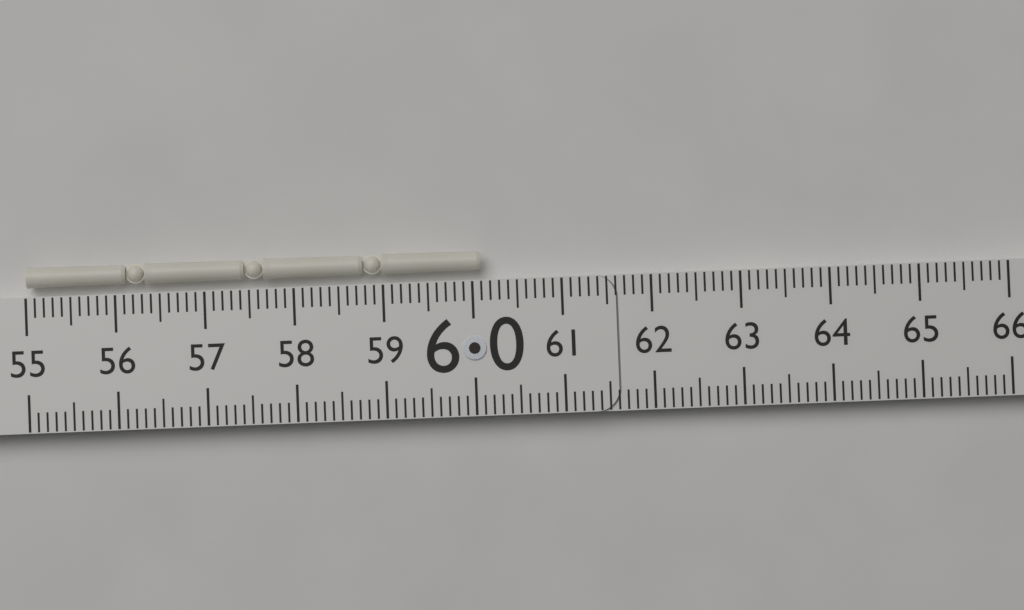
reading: 60.1 (no unit)
